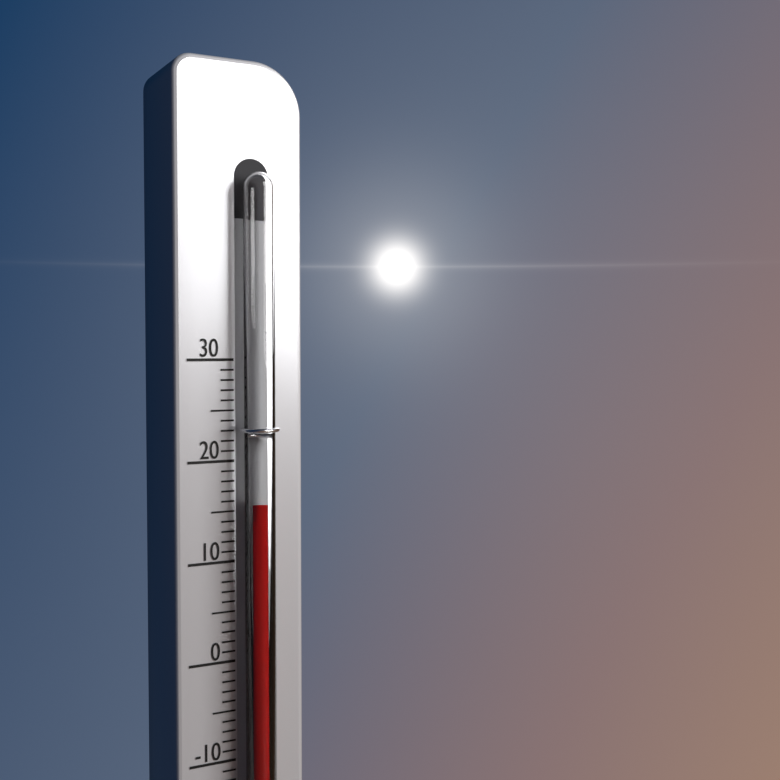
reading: 16 (no unit)
